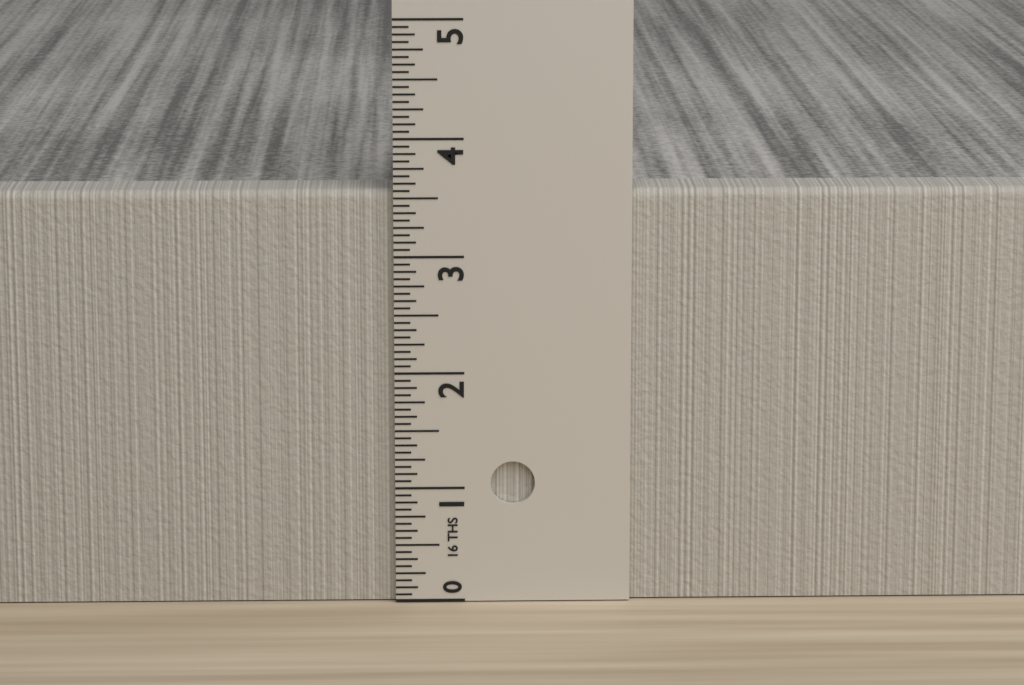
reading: 3.5625 in
